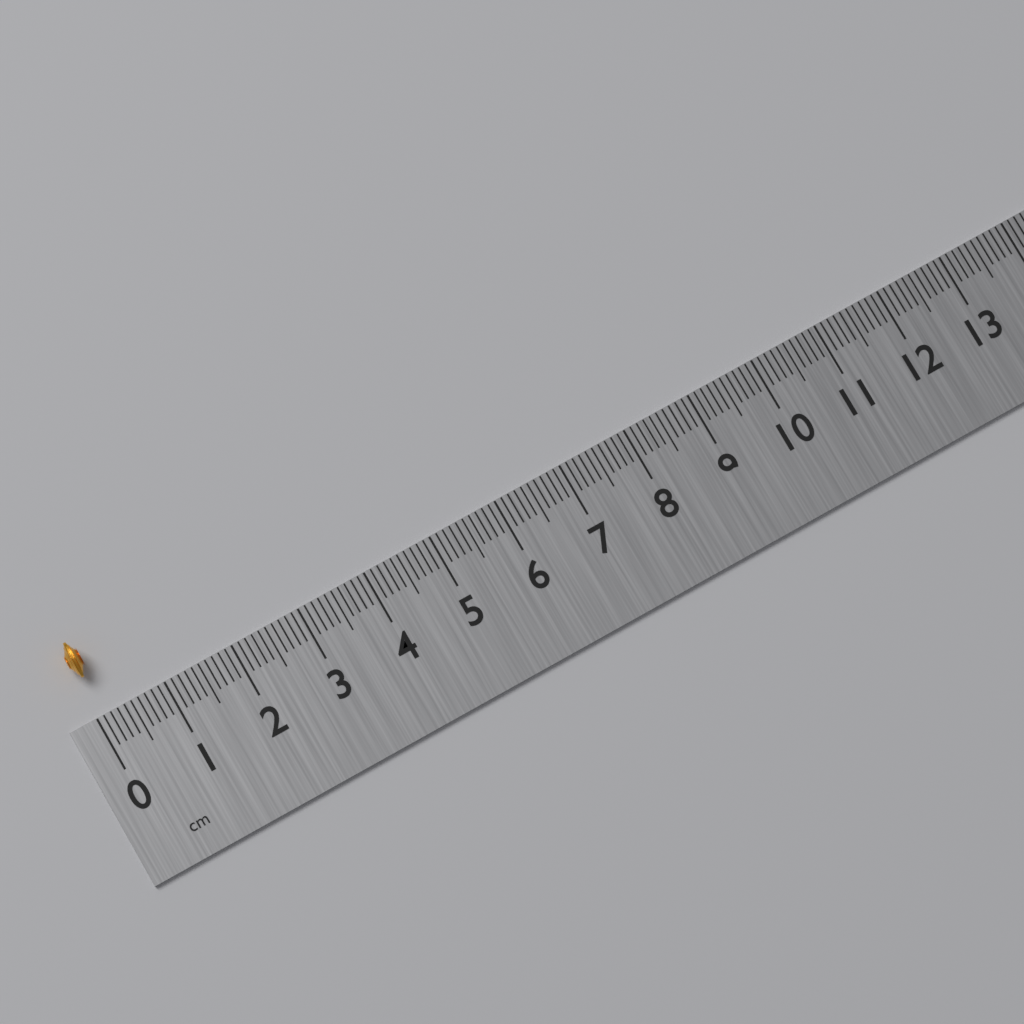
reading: 0.2 cm
